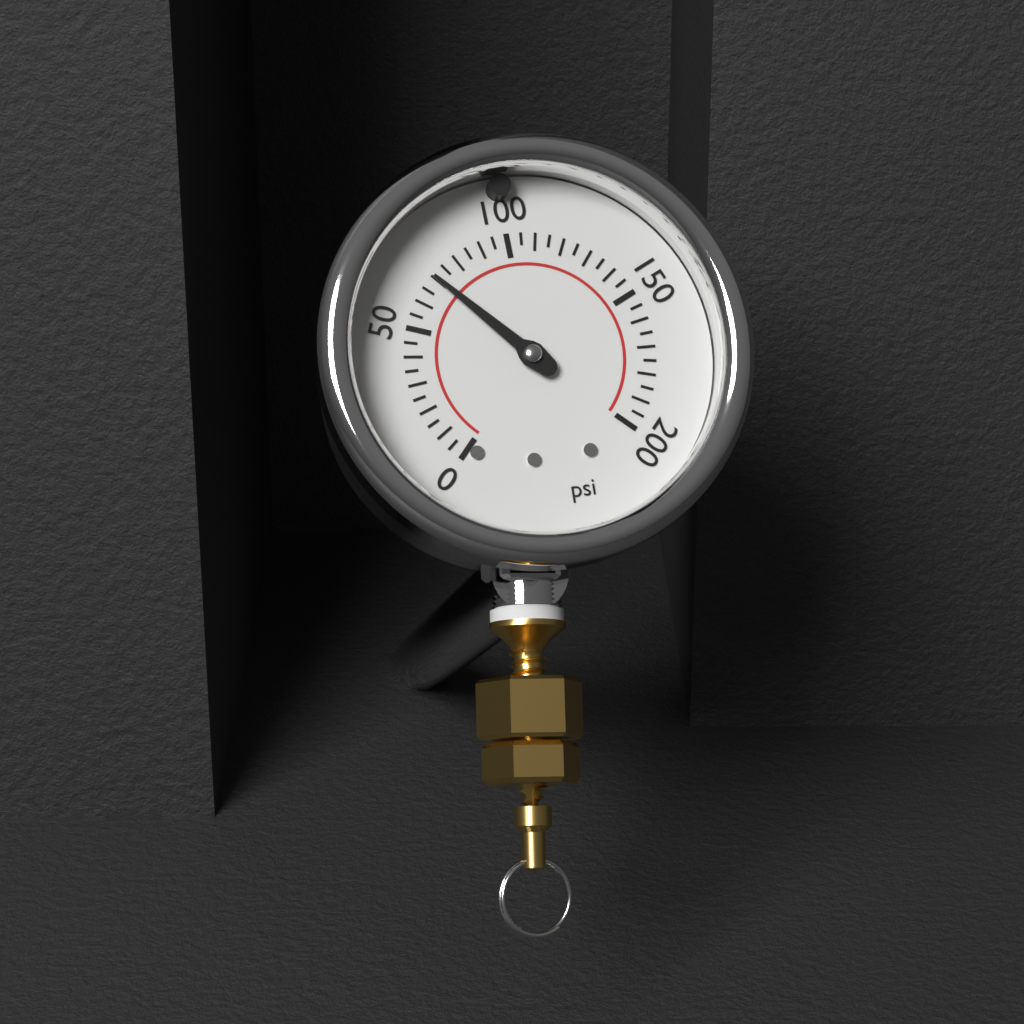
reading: 70 psi
